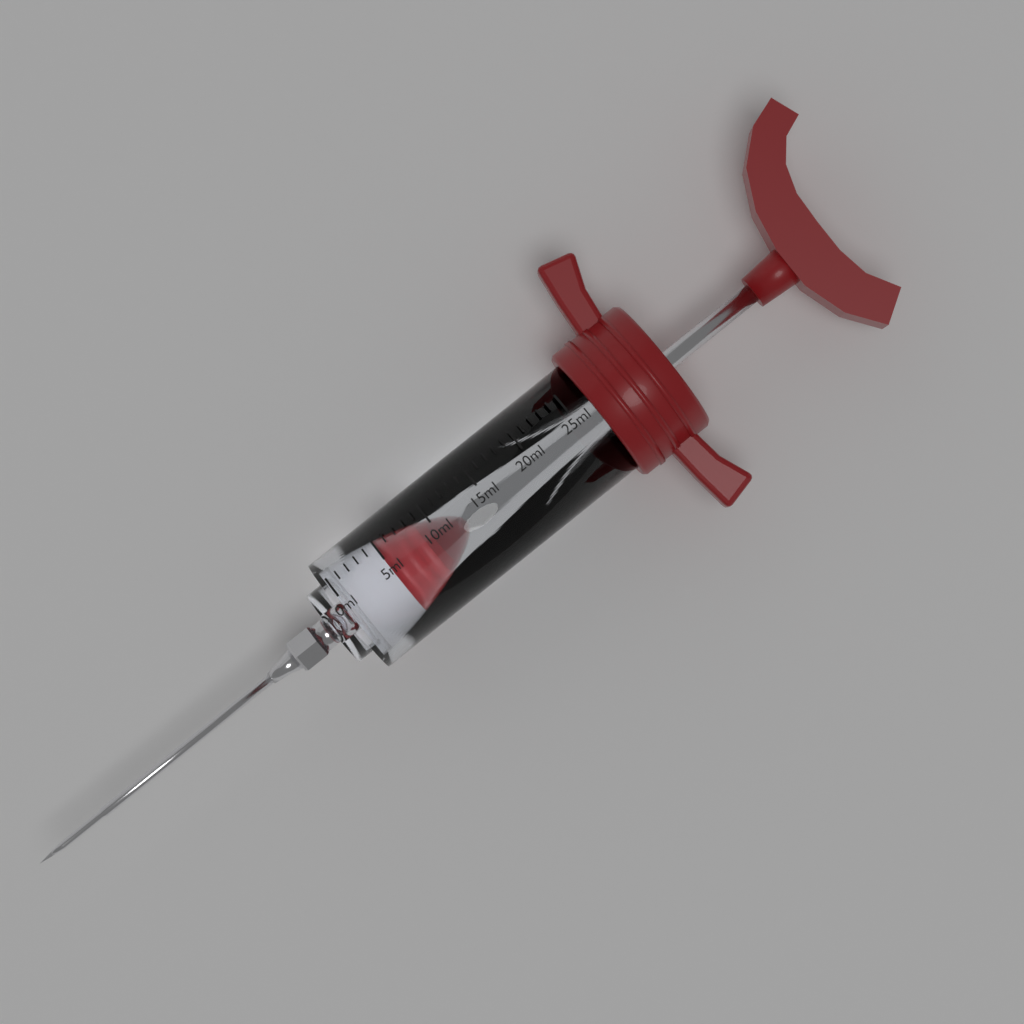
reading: 5 ml
